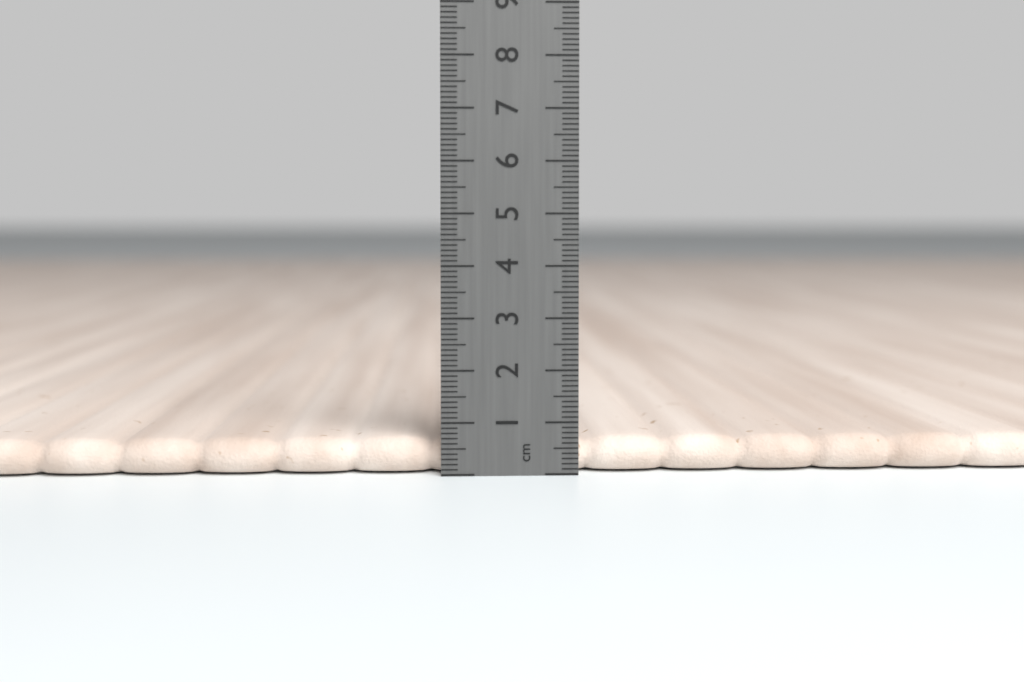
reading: 0.7 cm
